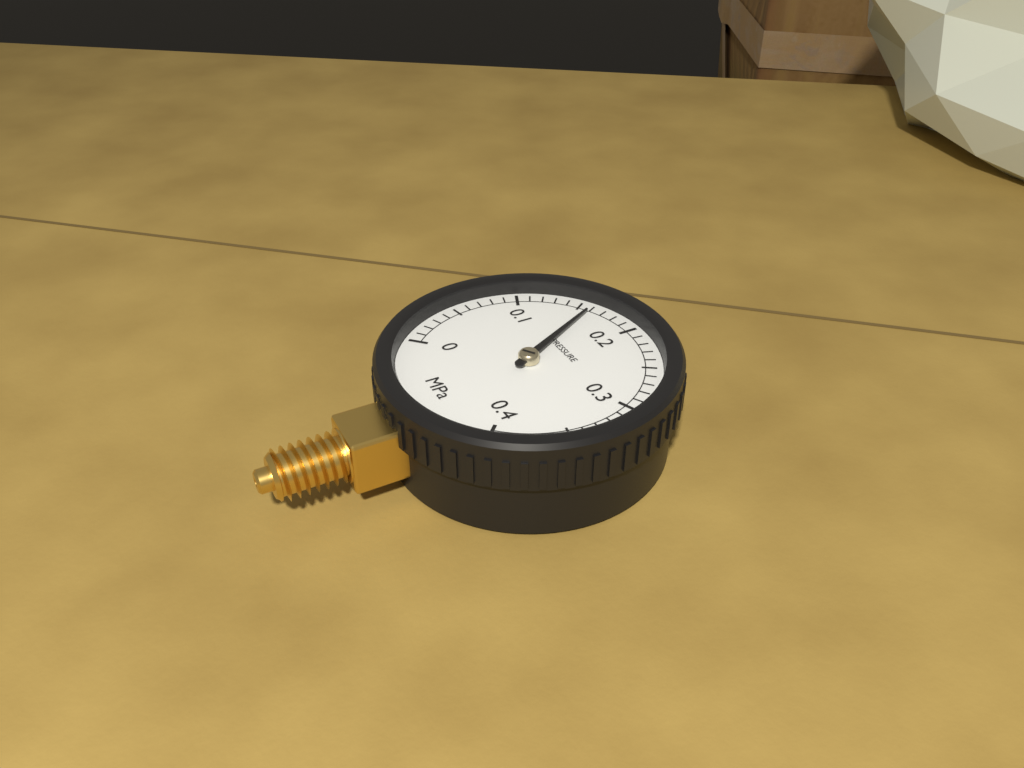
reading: 0.16 MPa
